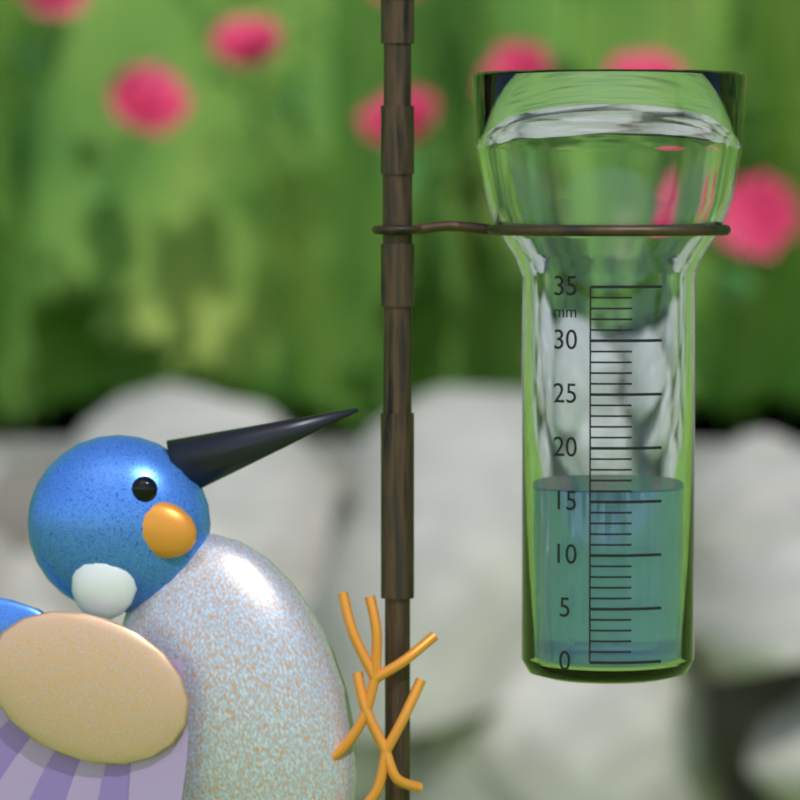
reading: 16 mm
